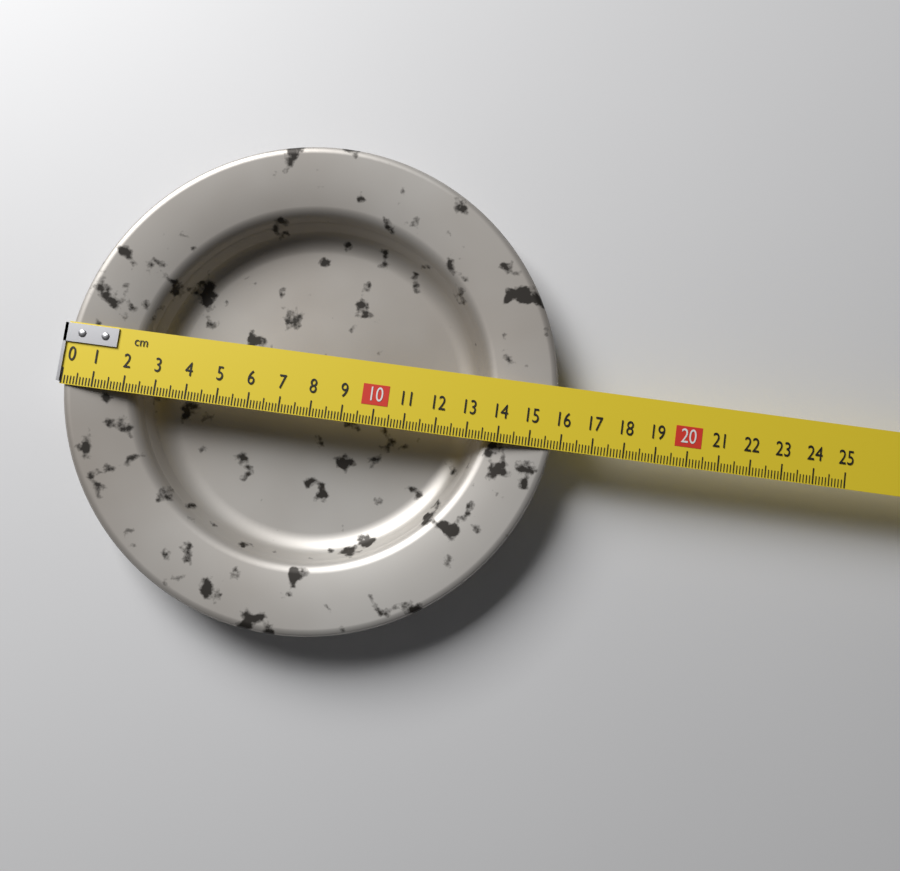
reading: 15.8 cm
